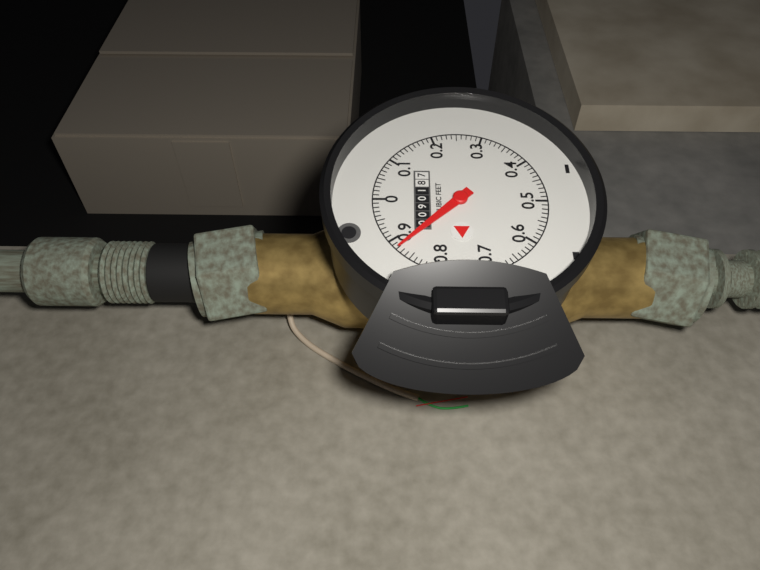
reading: 0.88 cubic feet
